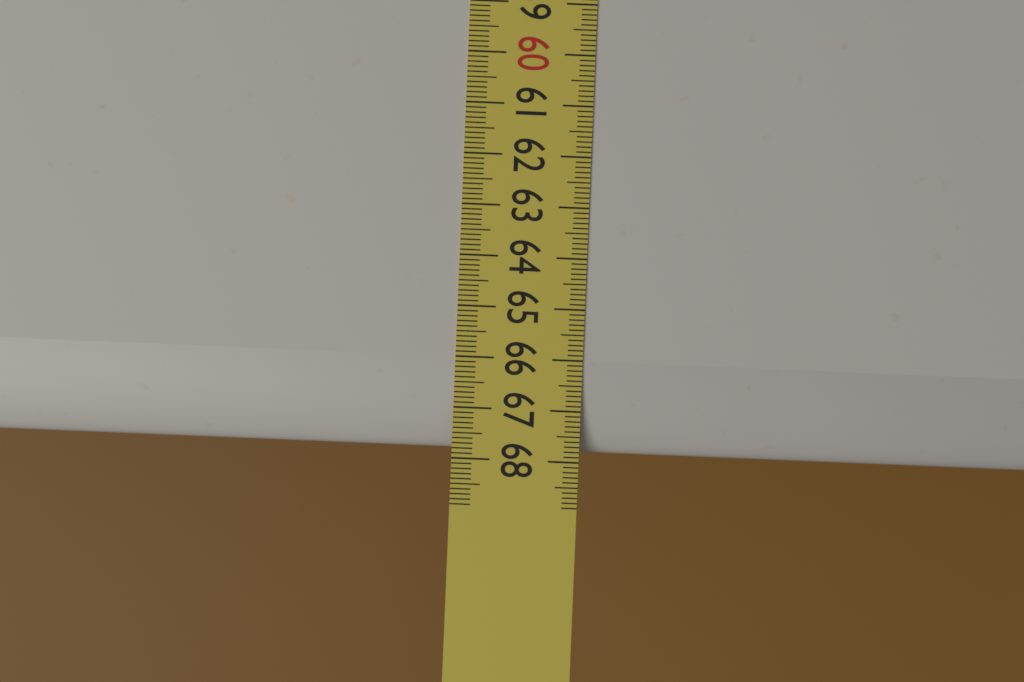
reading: 67.8 (no unit)
